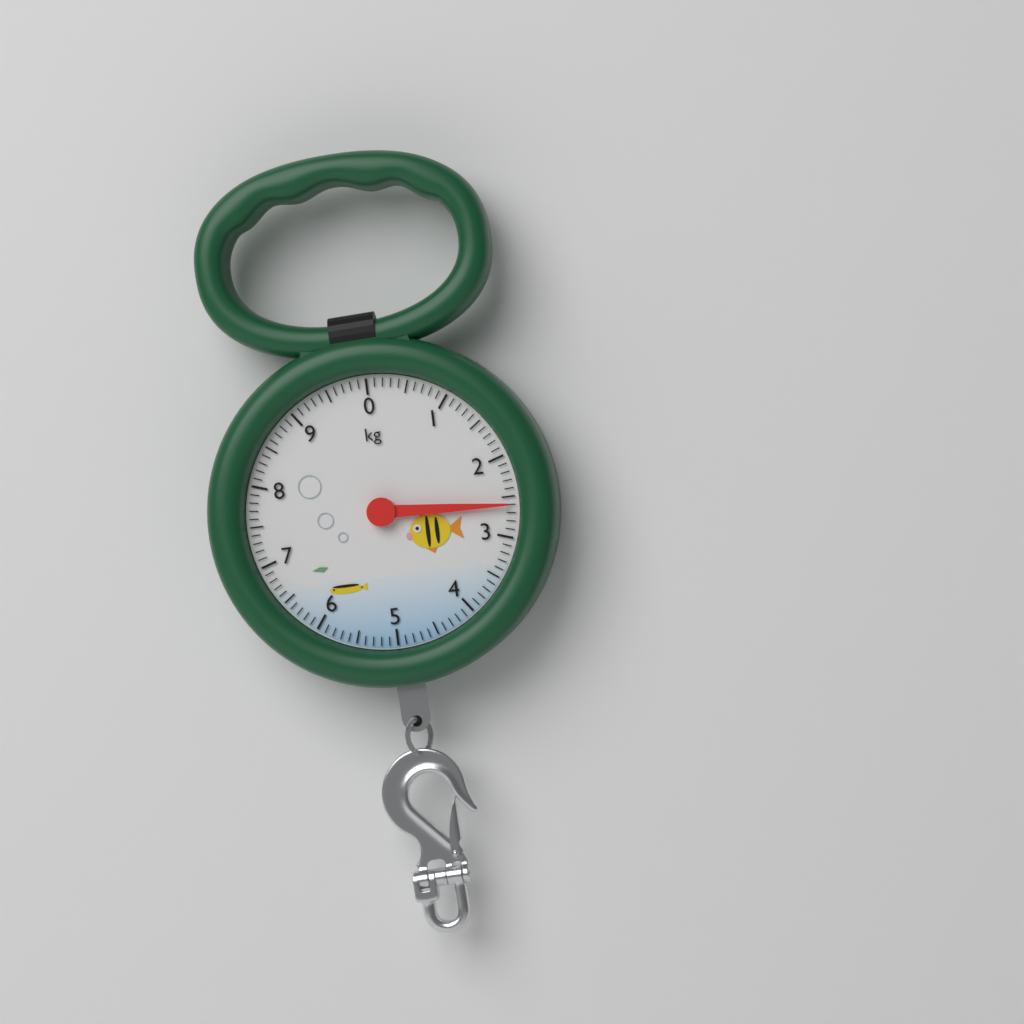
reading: 2.6 kg
